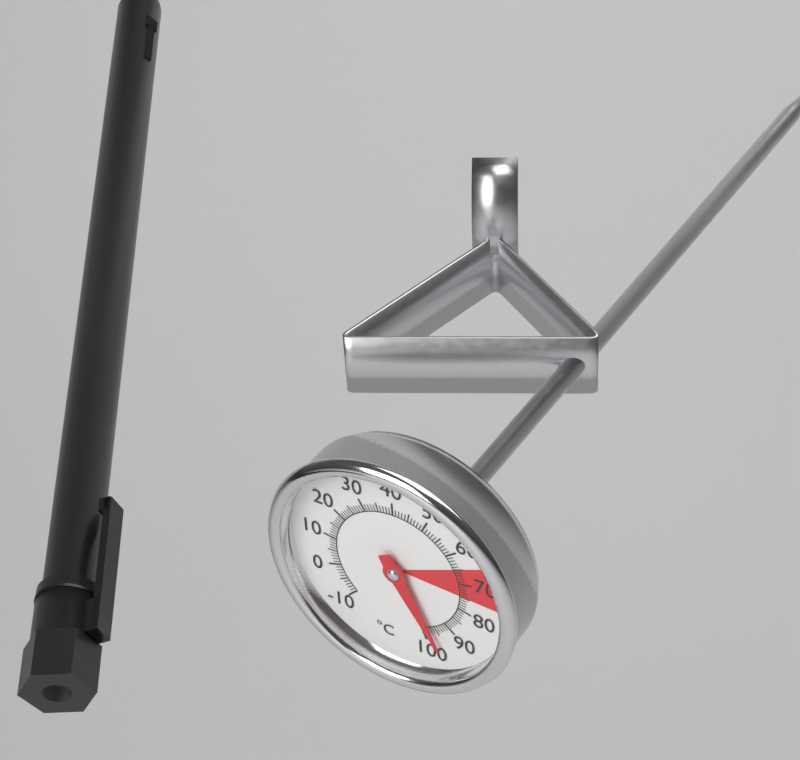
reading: 97 °C
